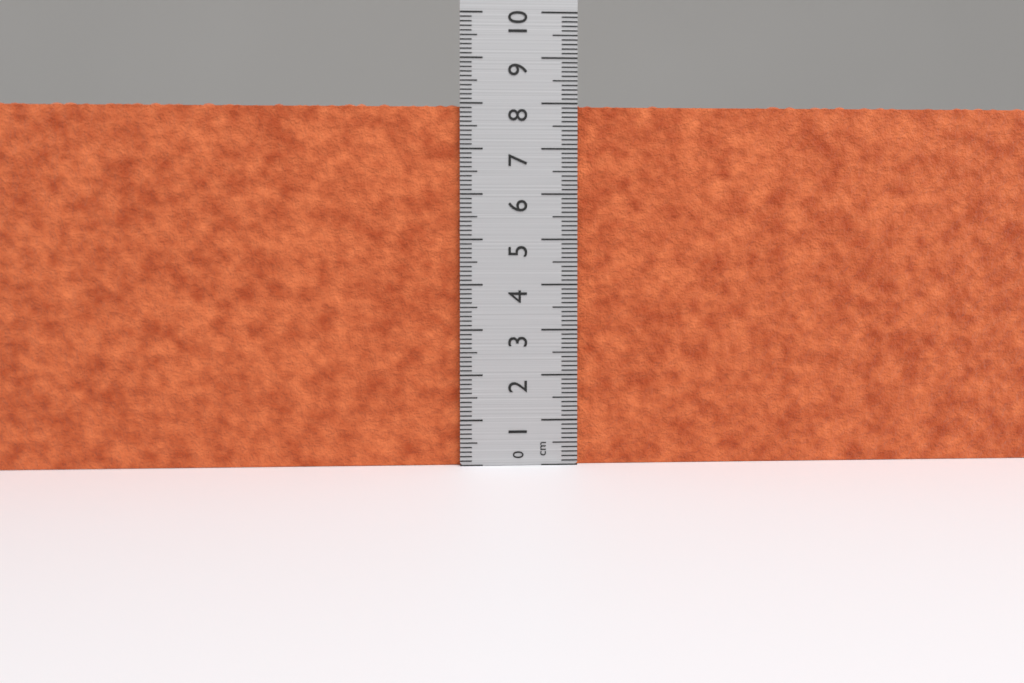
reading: 8.0 cm
